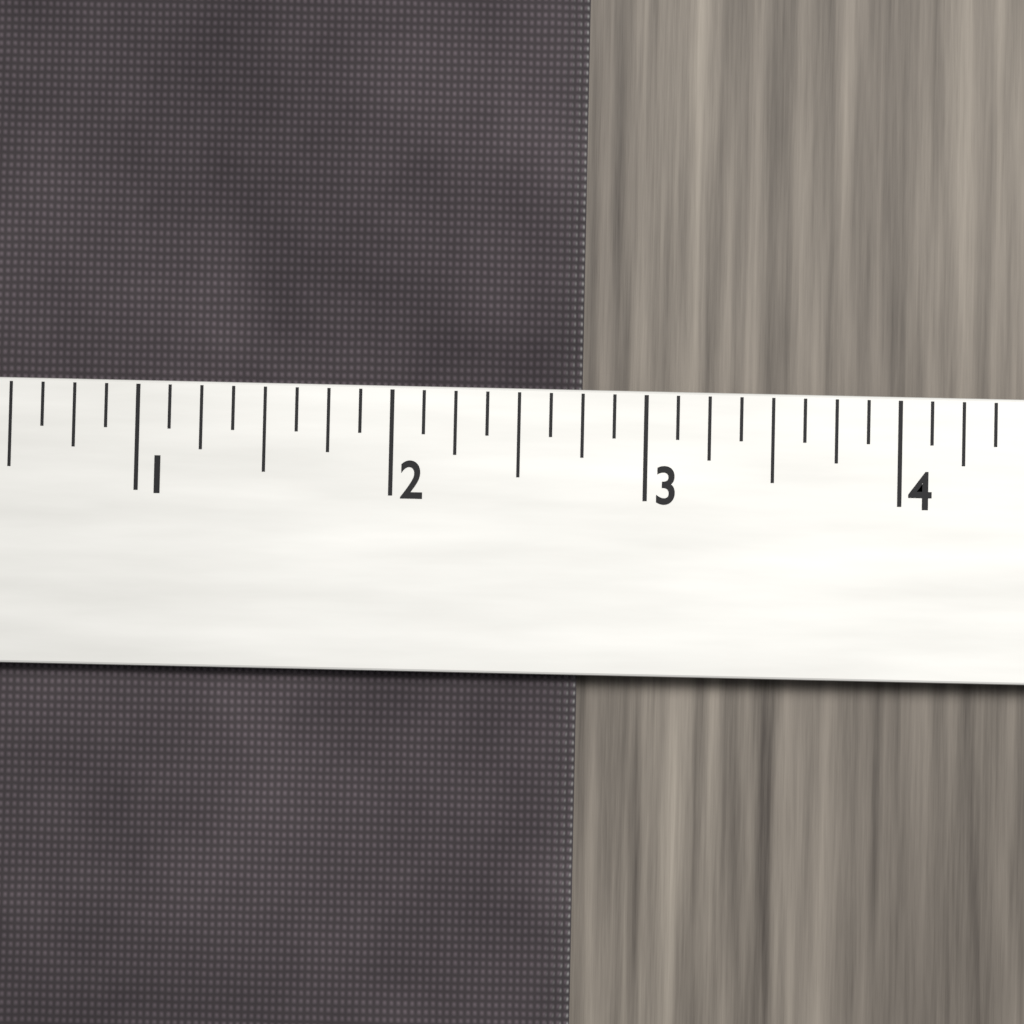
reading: 2.750 (no unit)
